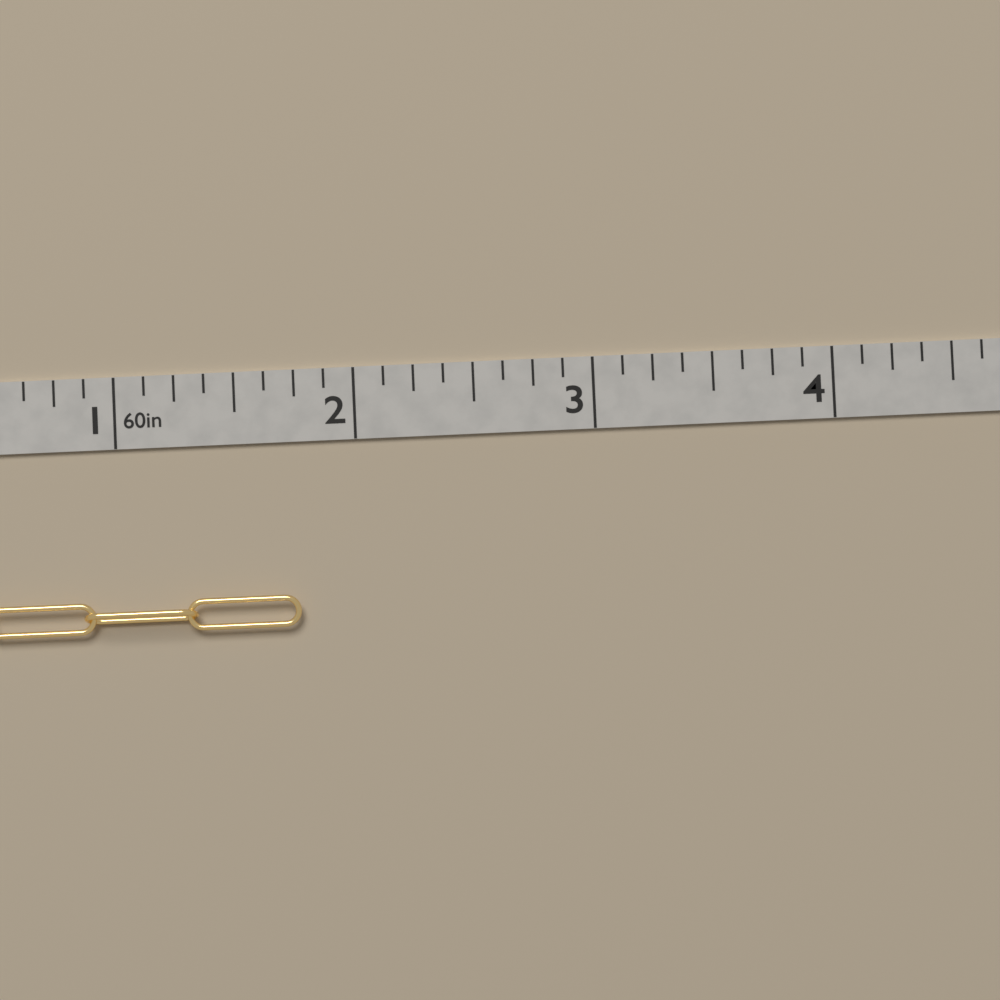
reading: 1.750 in
